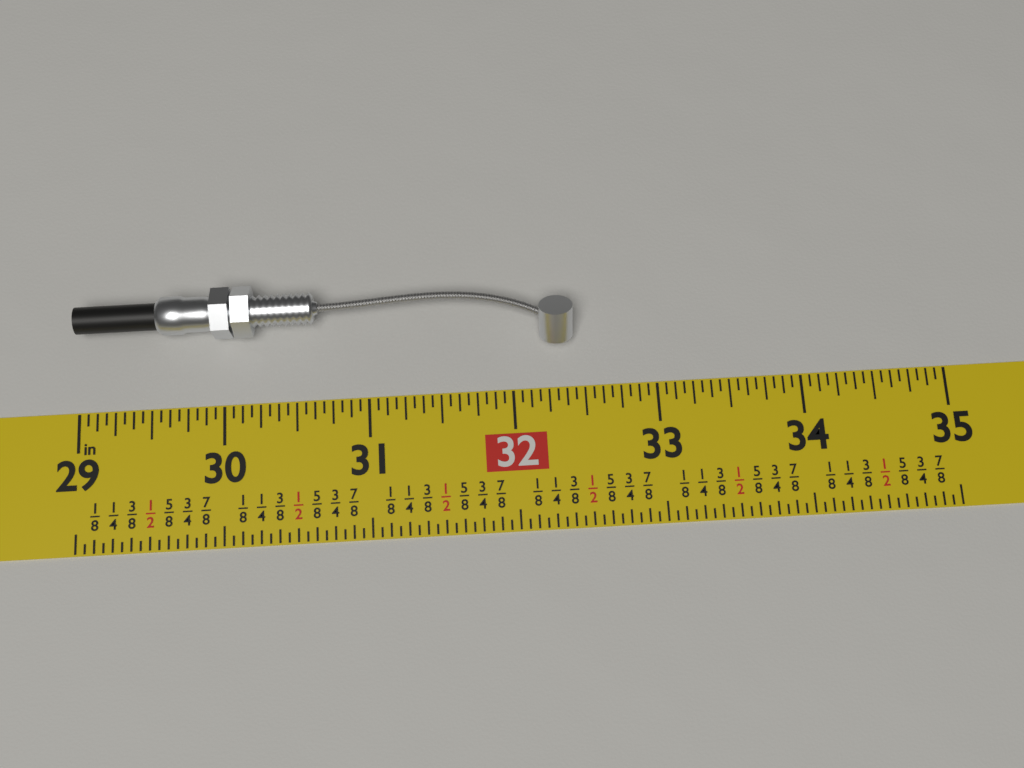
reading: 32.4375 in
